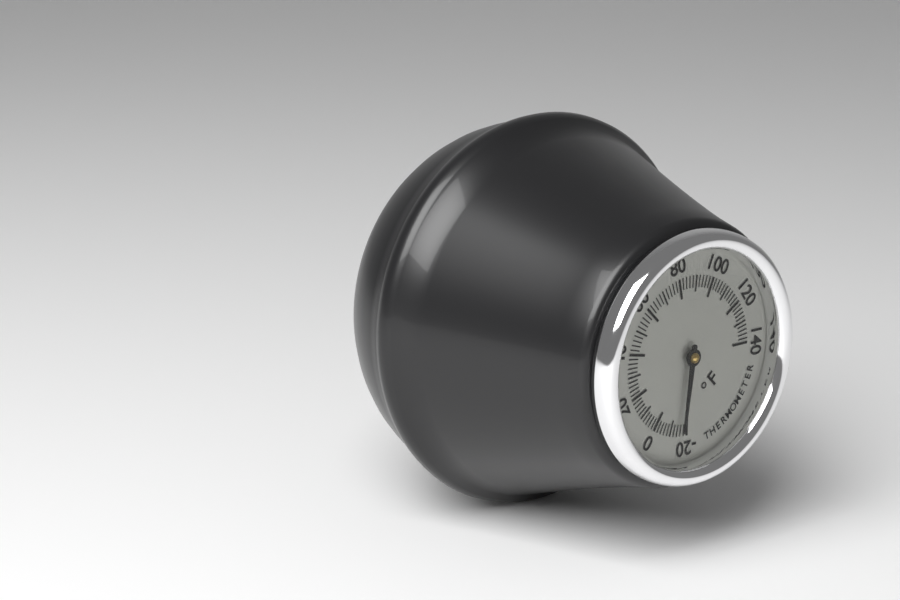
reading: -16 °F
